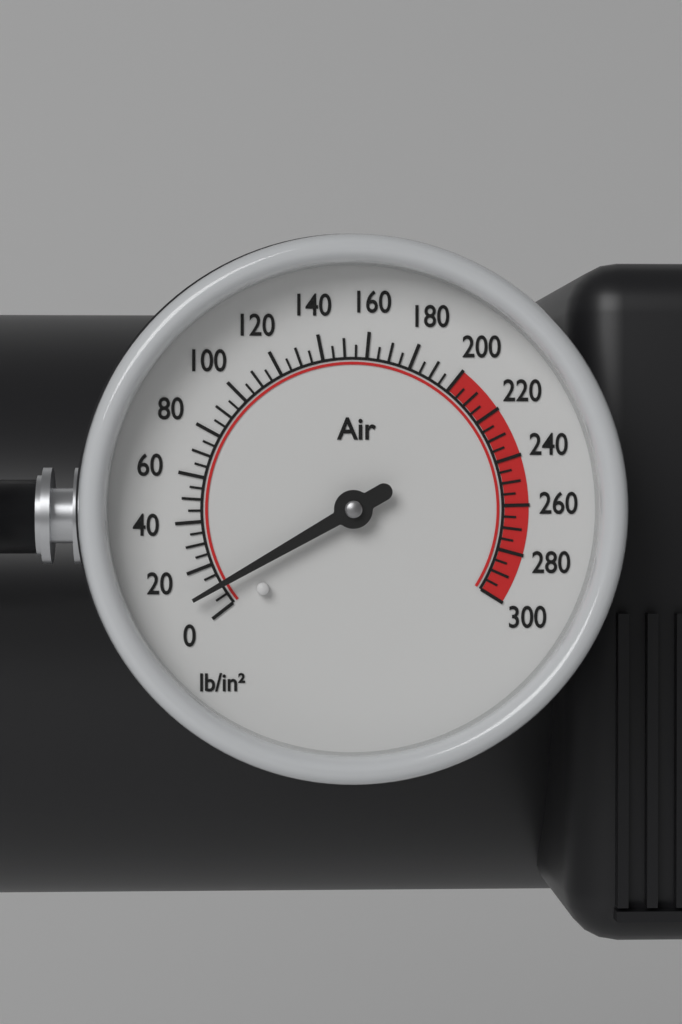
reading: 10 lb/in²
